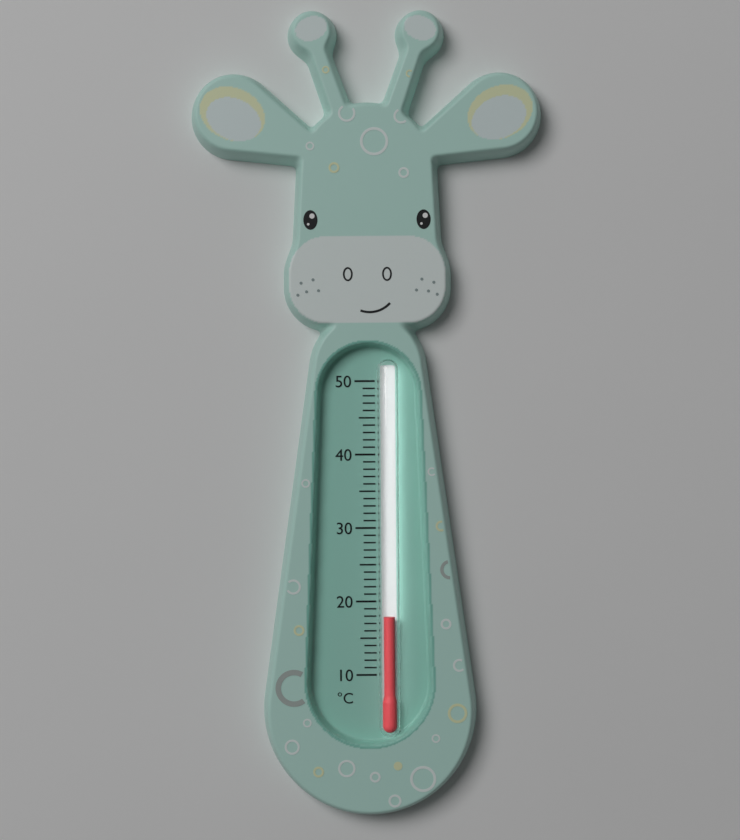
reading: 18 °C
